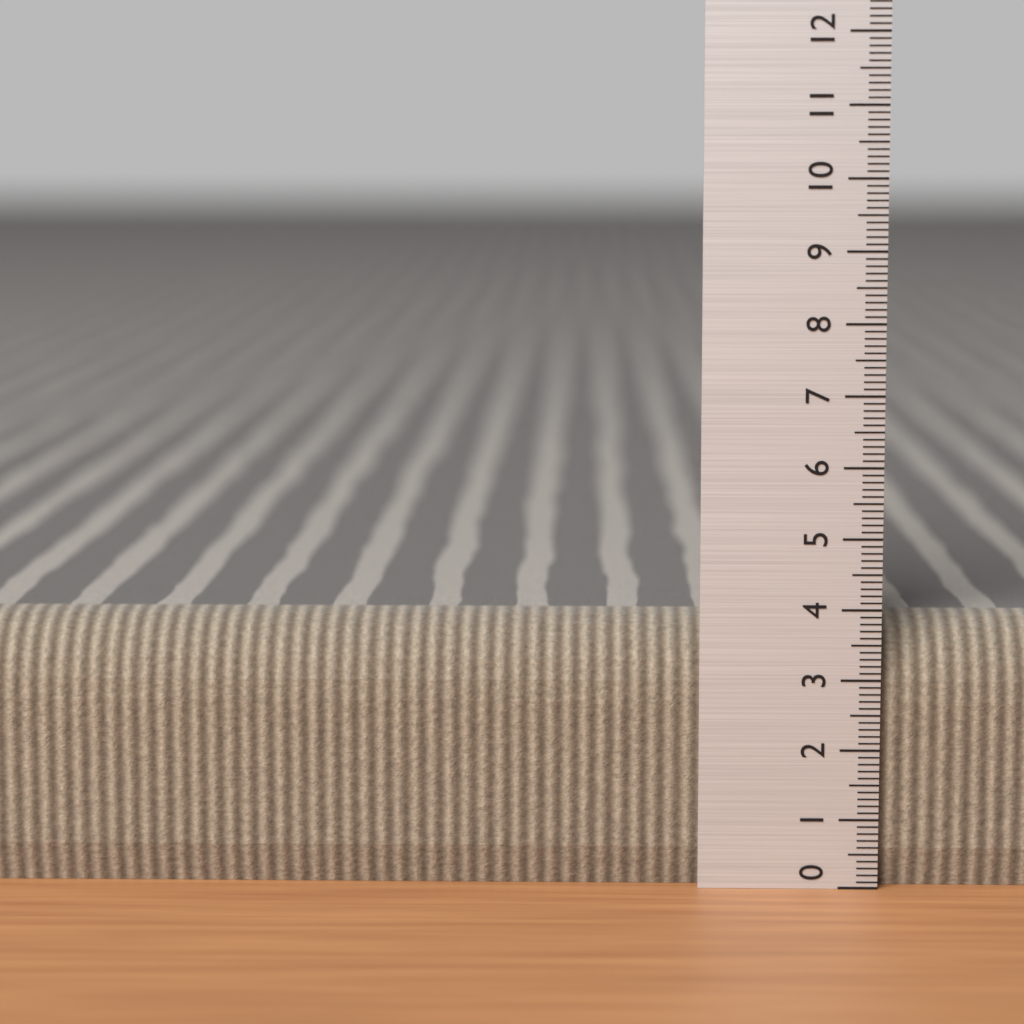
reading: 3.8 (no unit)
